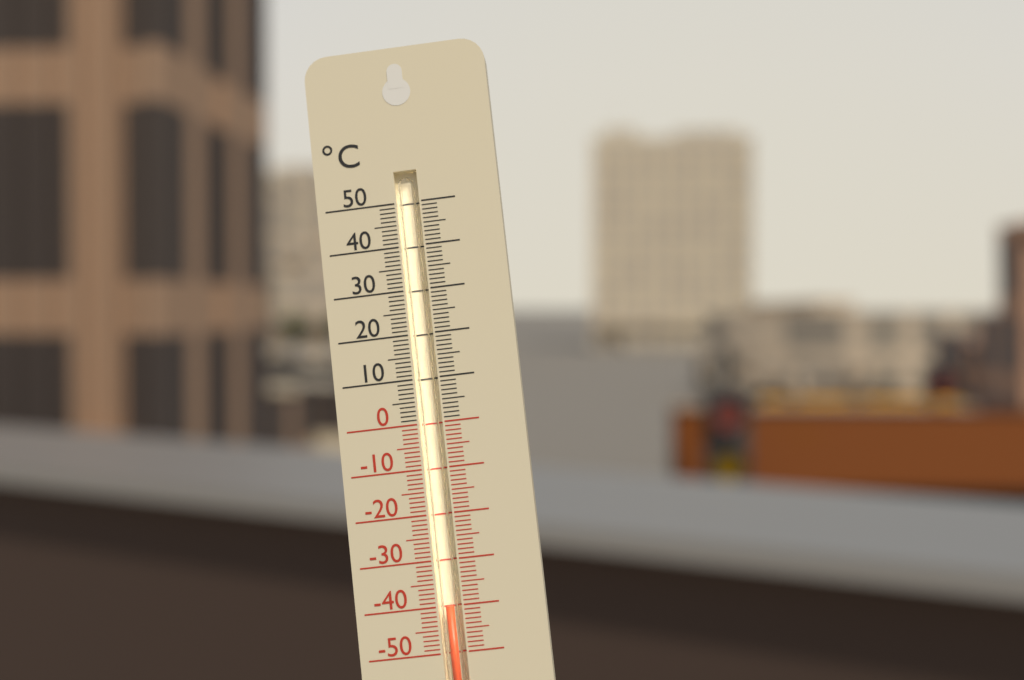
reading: -40 °C
